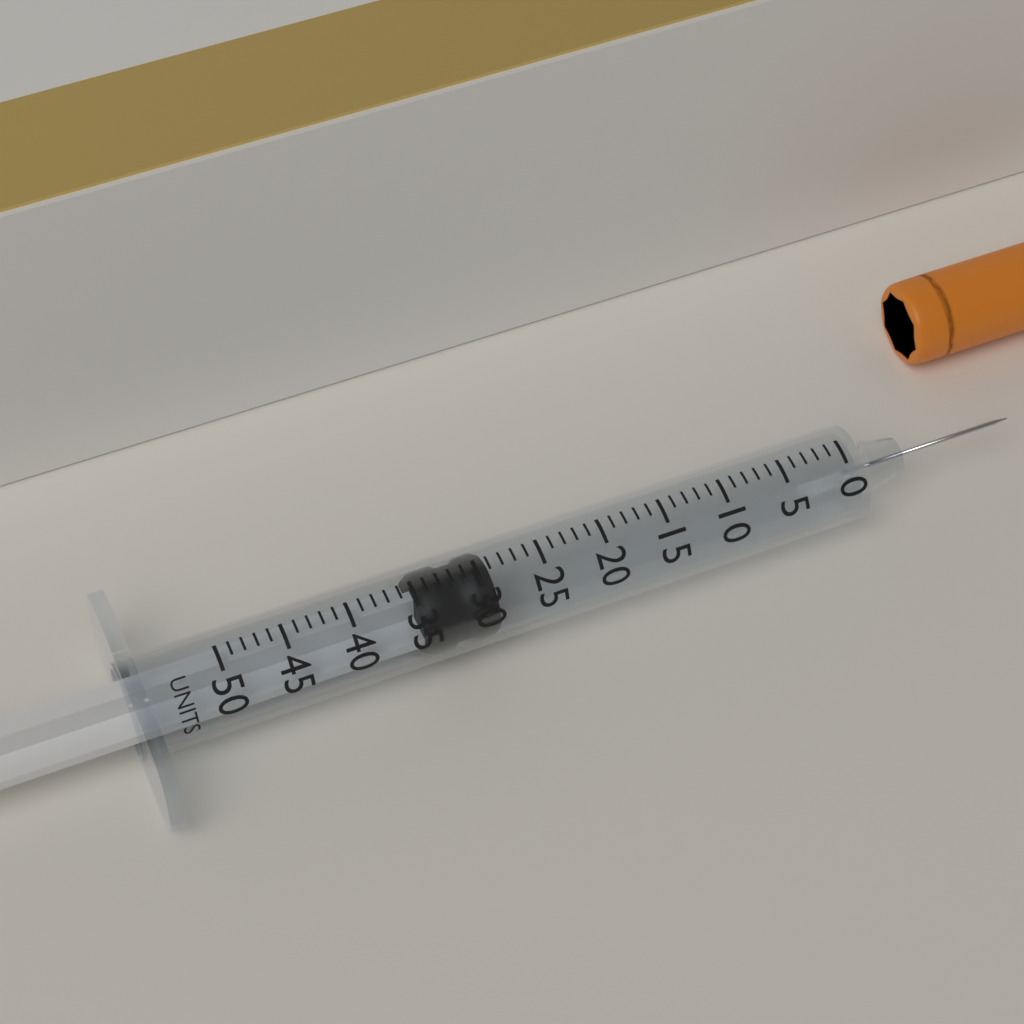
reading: 29 units
